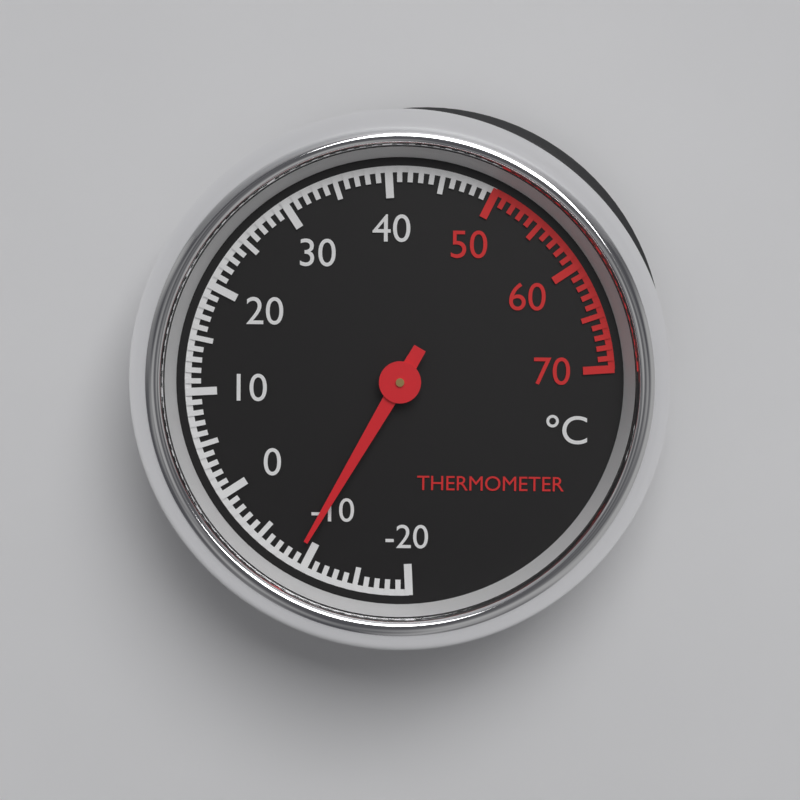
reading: -9 °C
